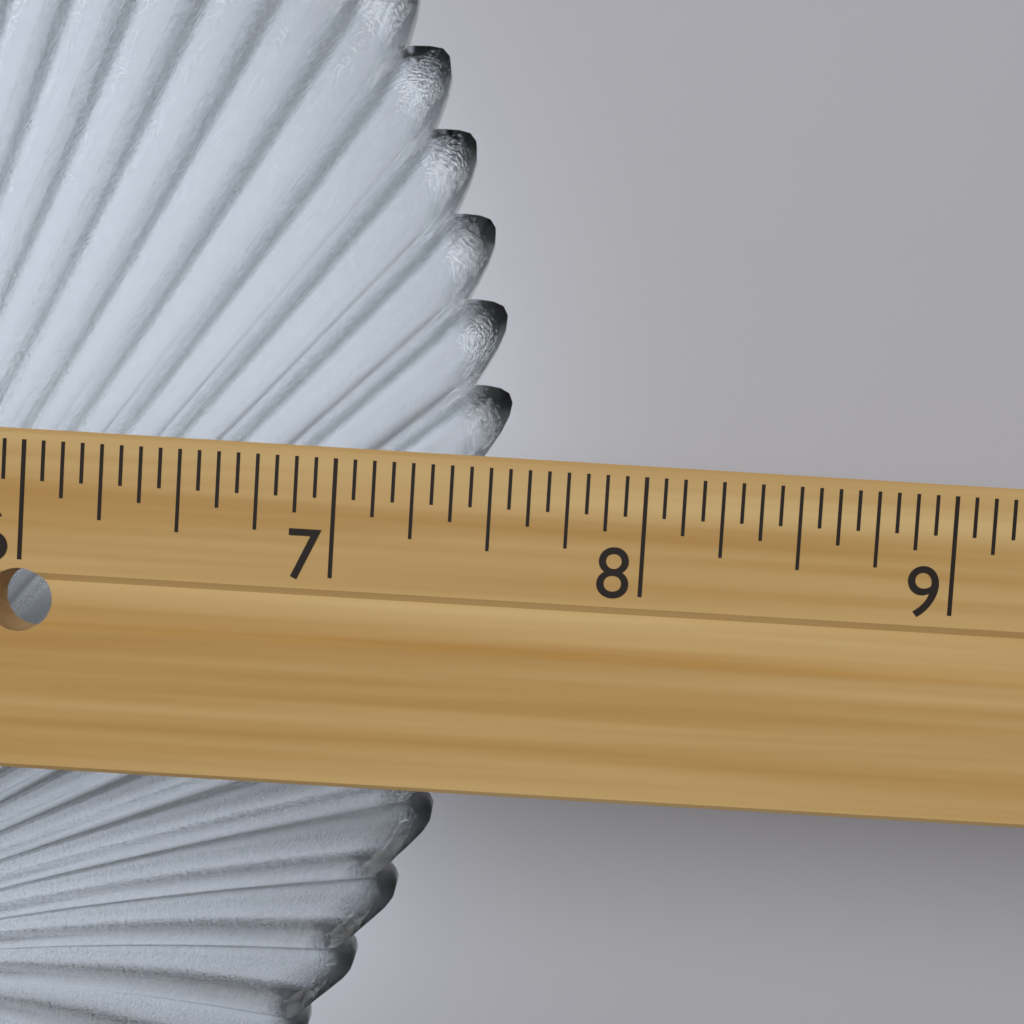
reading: 7.5625 in
